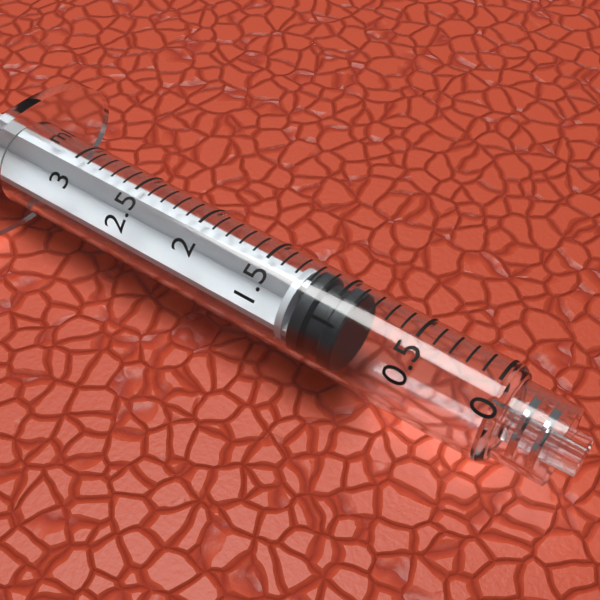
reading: 0.9 ml
